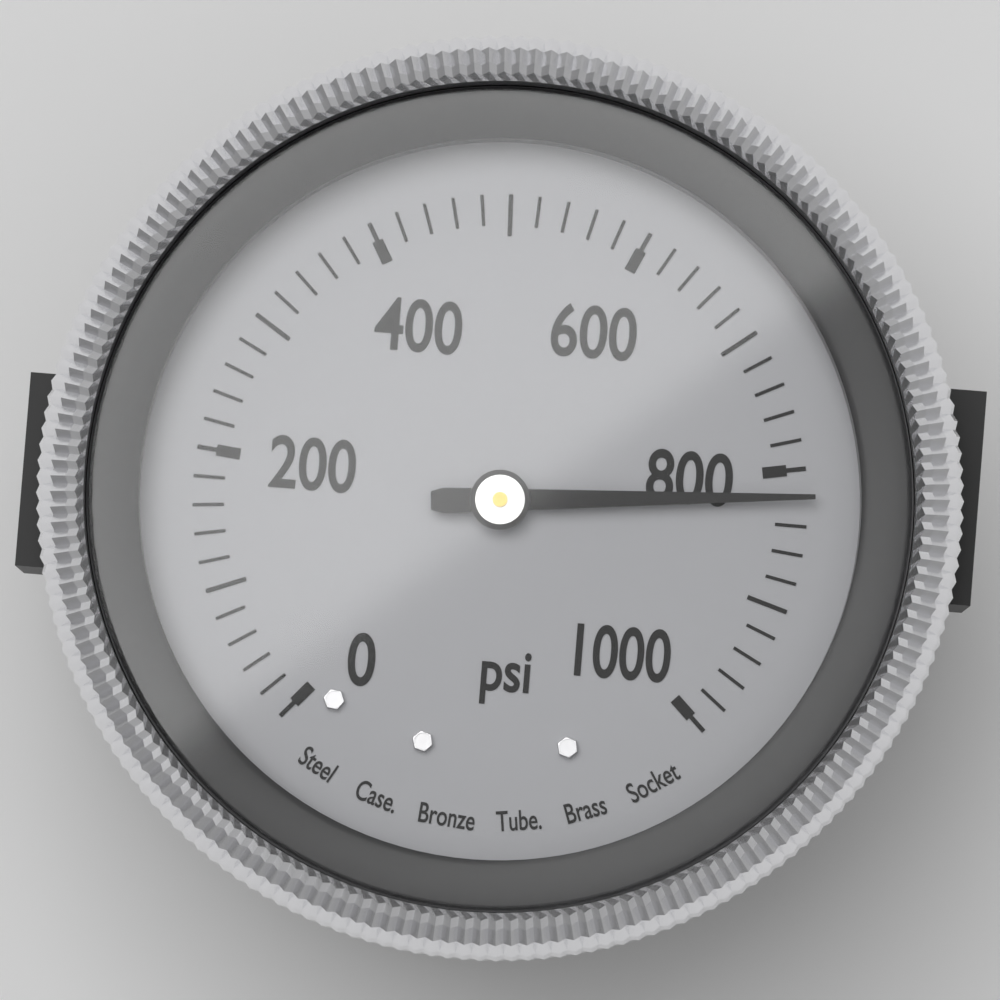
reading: 820 psi
